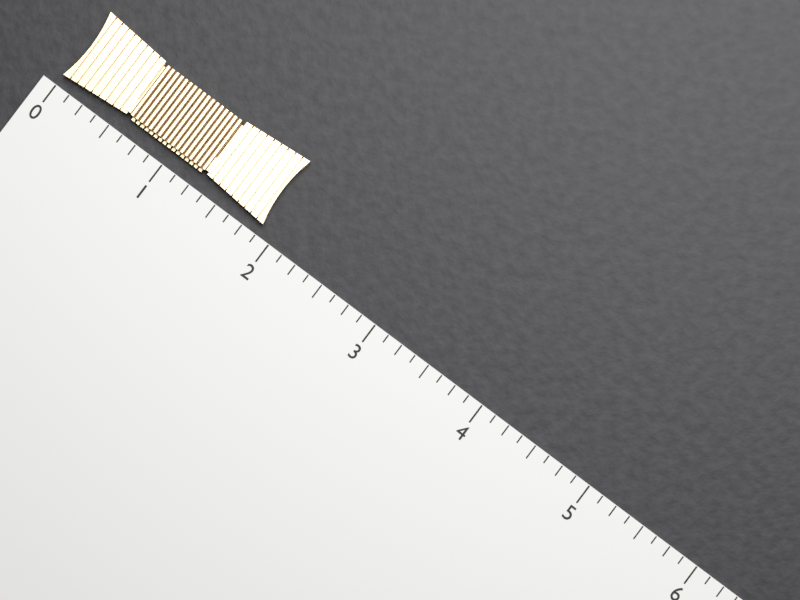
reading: 1.875 (no unit)
